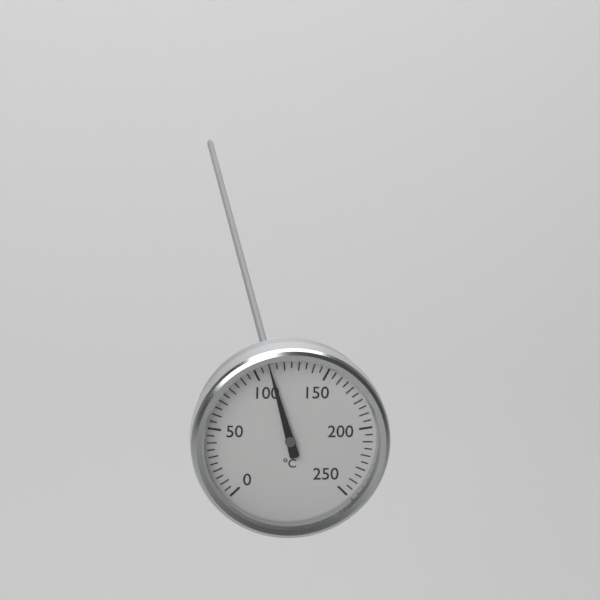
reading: 110 °C
